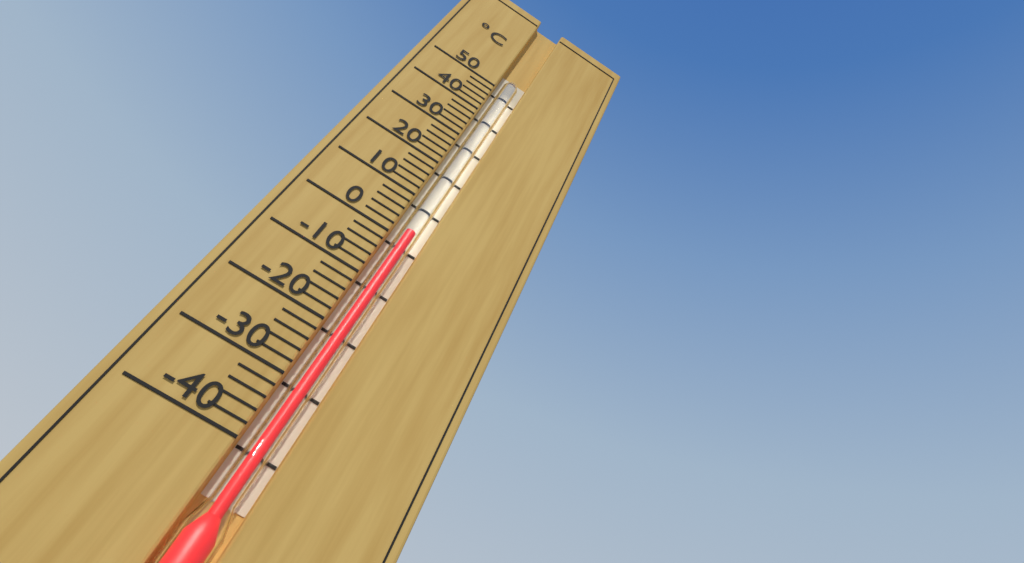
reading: 2 °C
